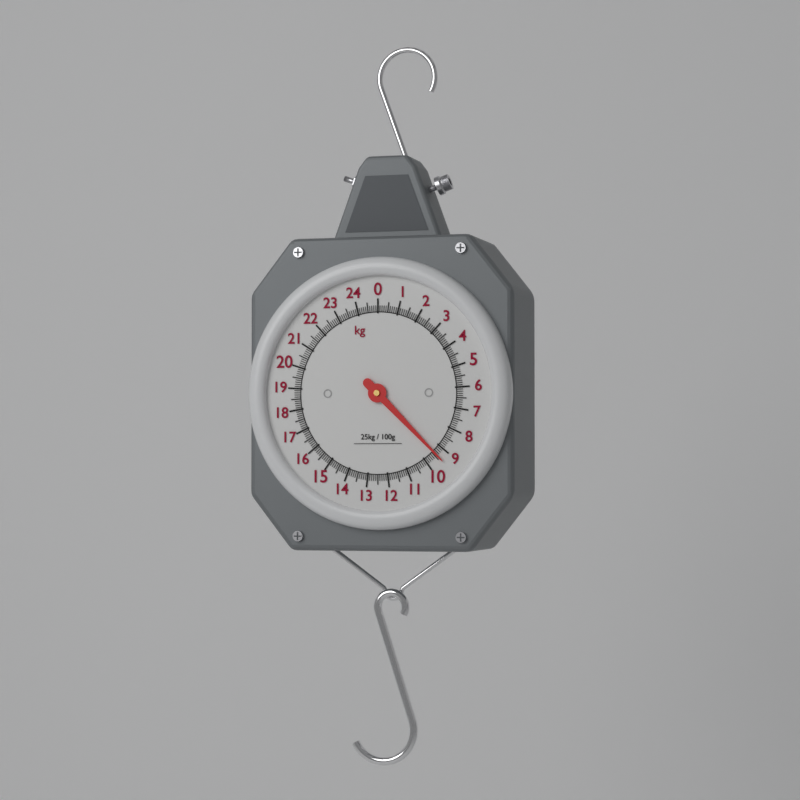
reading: 9.4 kg
